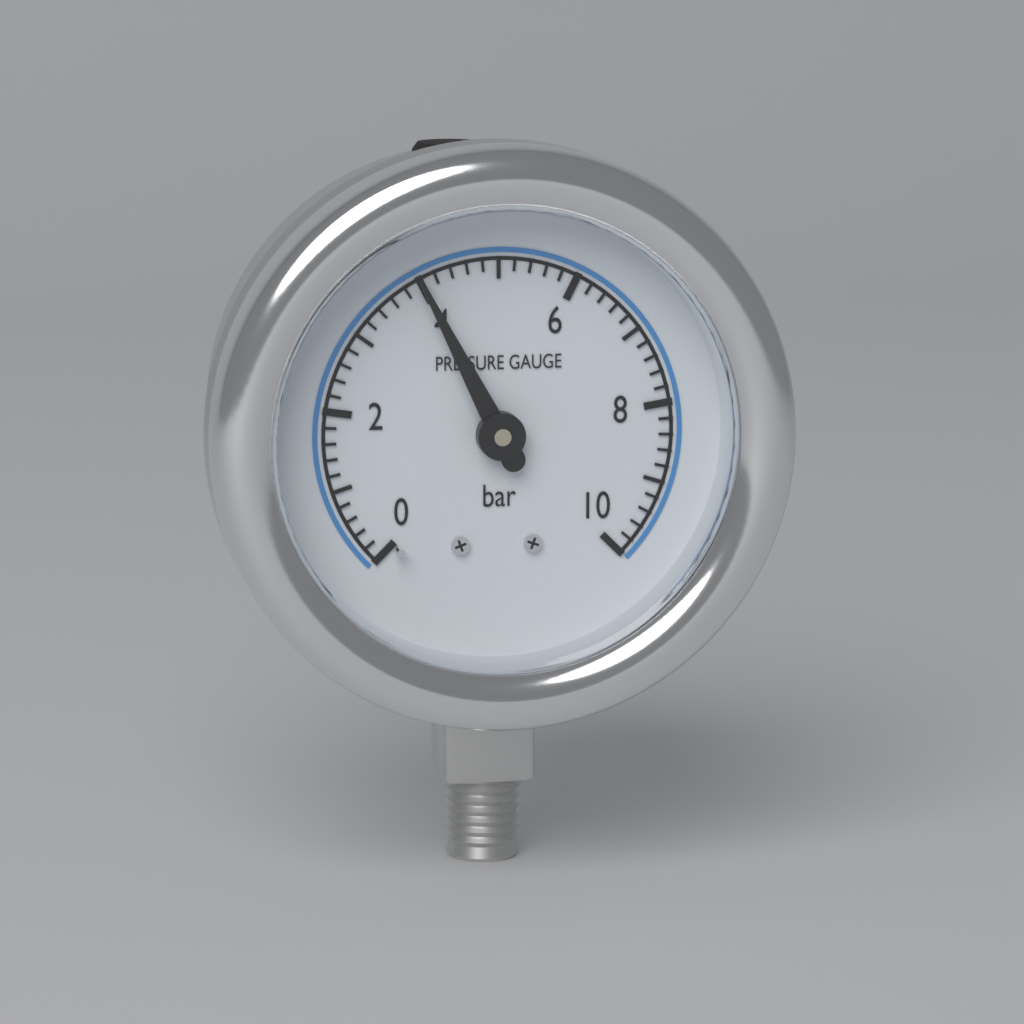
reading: 4.0 bar
